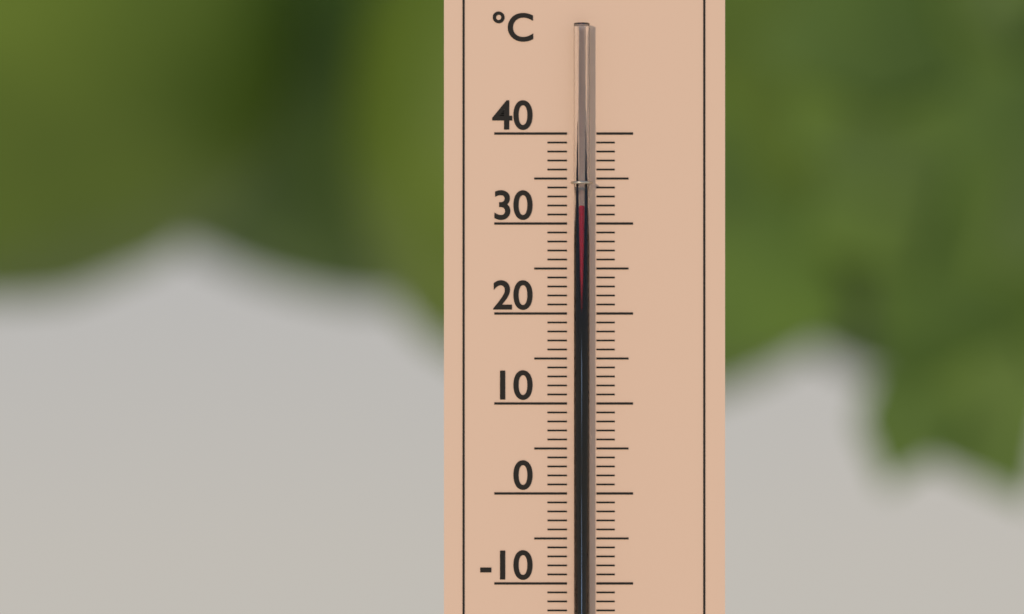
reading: 32 °C
